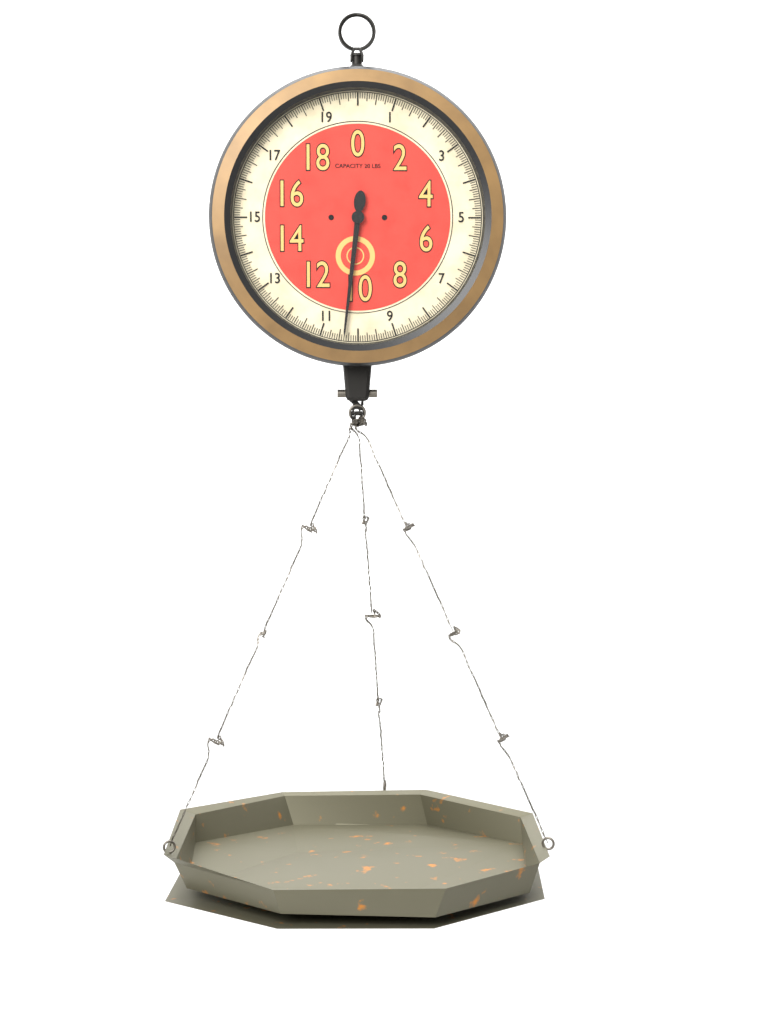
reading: 10.3750 lbs
